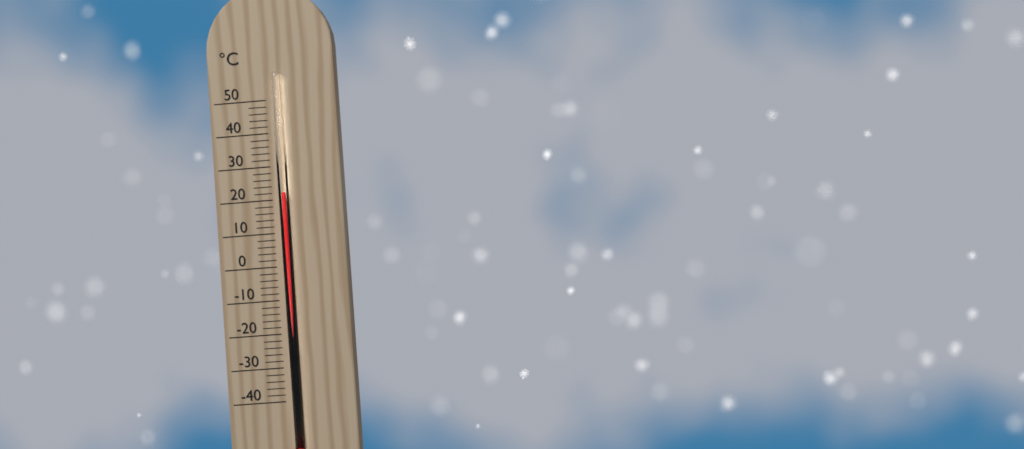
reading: 22 °C
